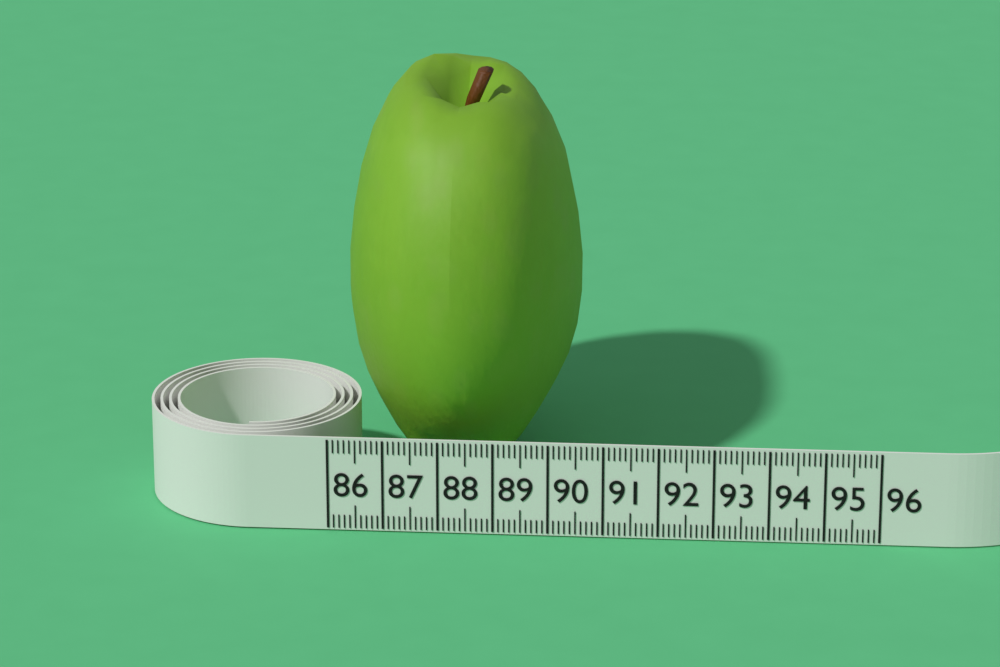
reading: 90.4 (no unit)
